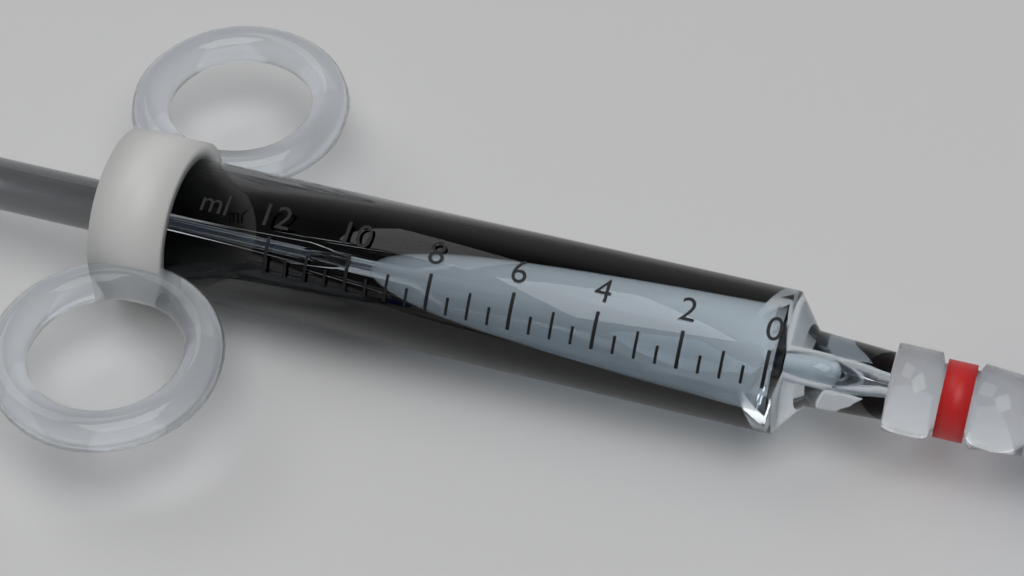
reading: 10.0 ml
